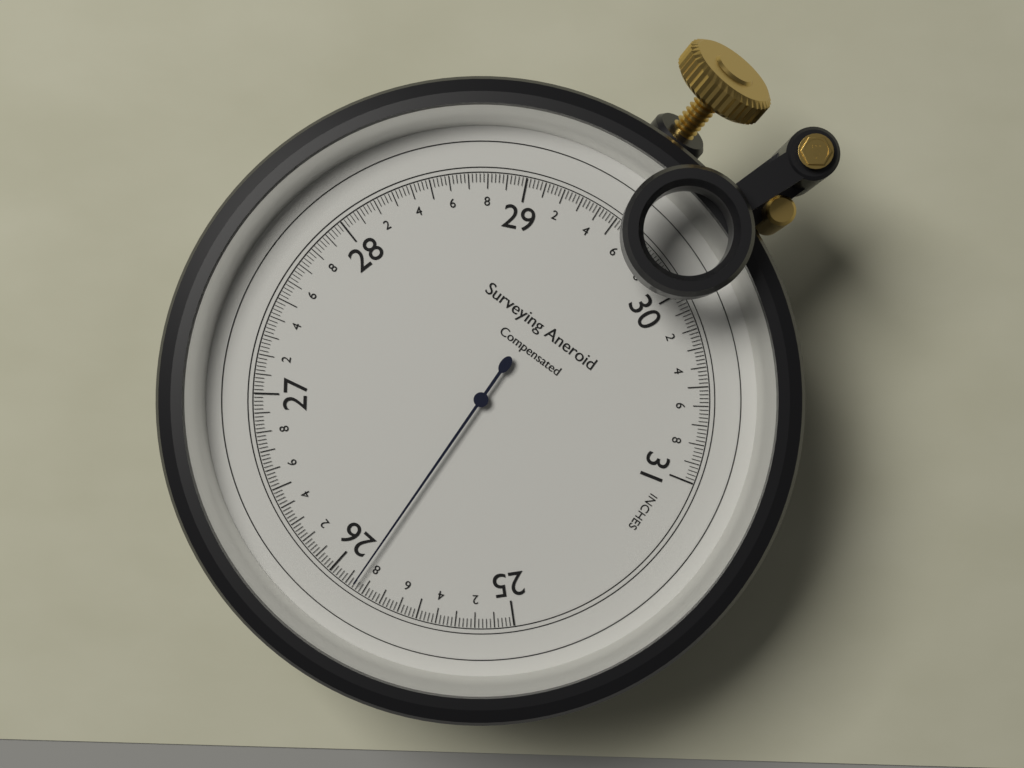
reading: 25.86 inches
